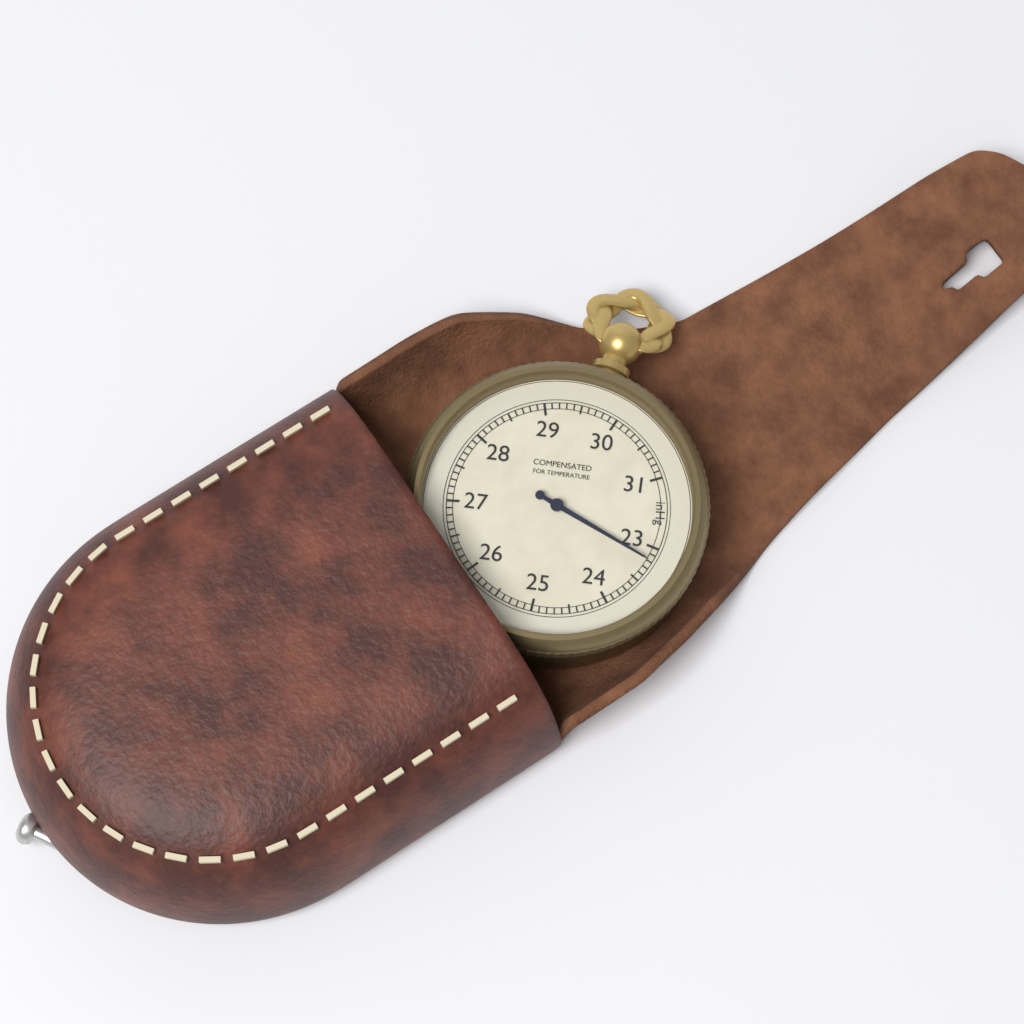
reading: 23.2 inHg
